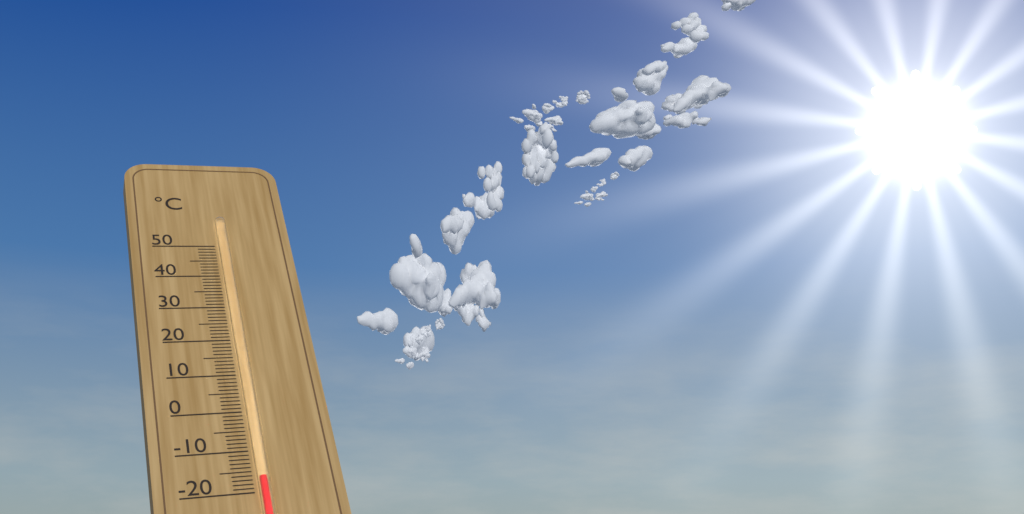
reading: -17 °C
